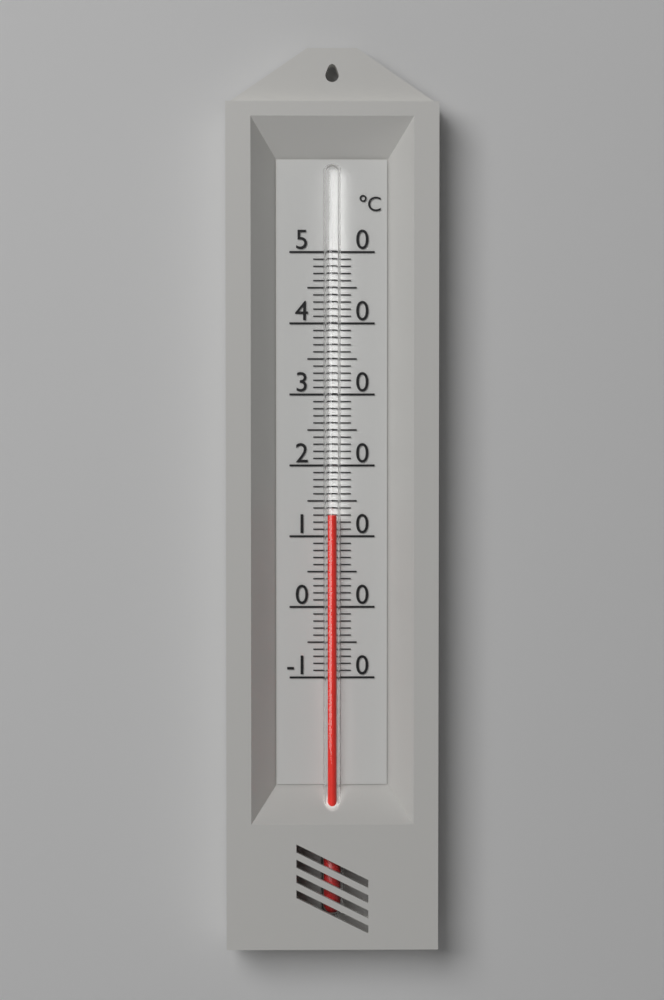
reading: 13 °C
